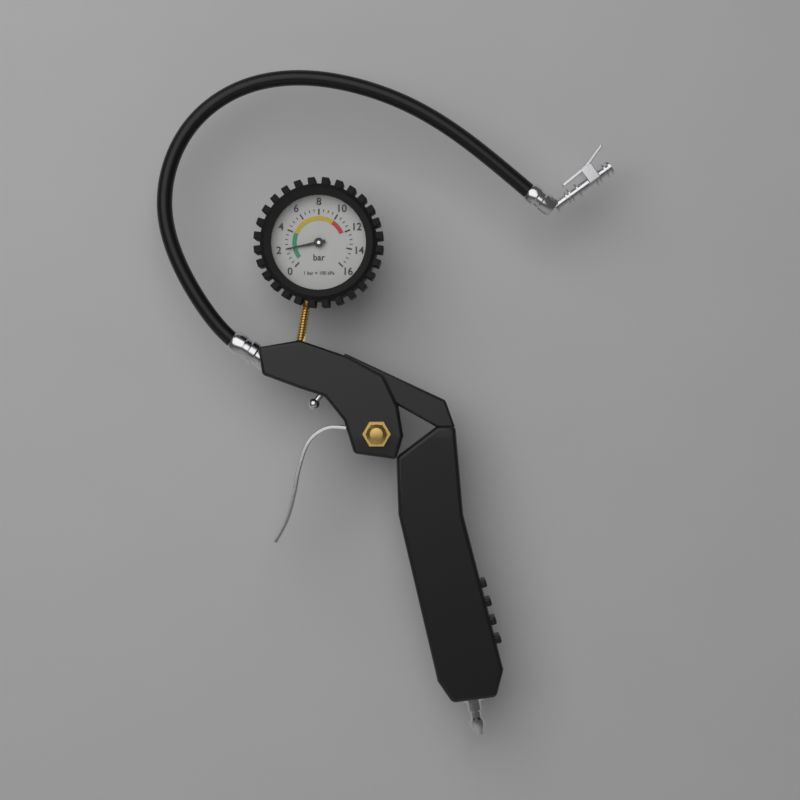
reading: 2.0 bar
